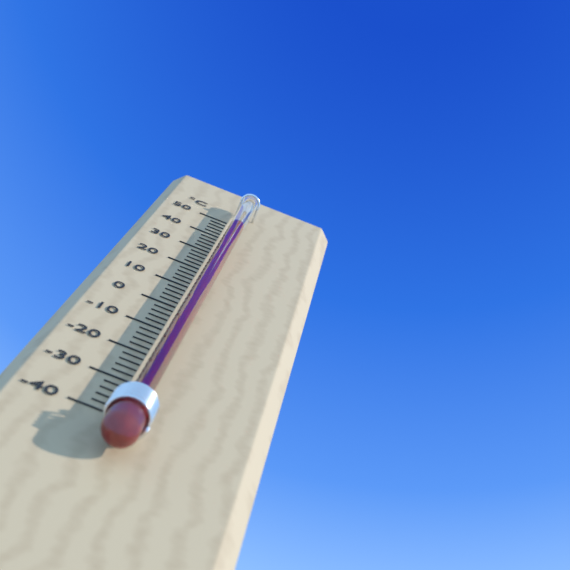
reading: 40 °C
